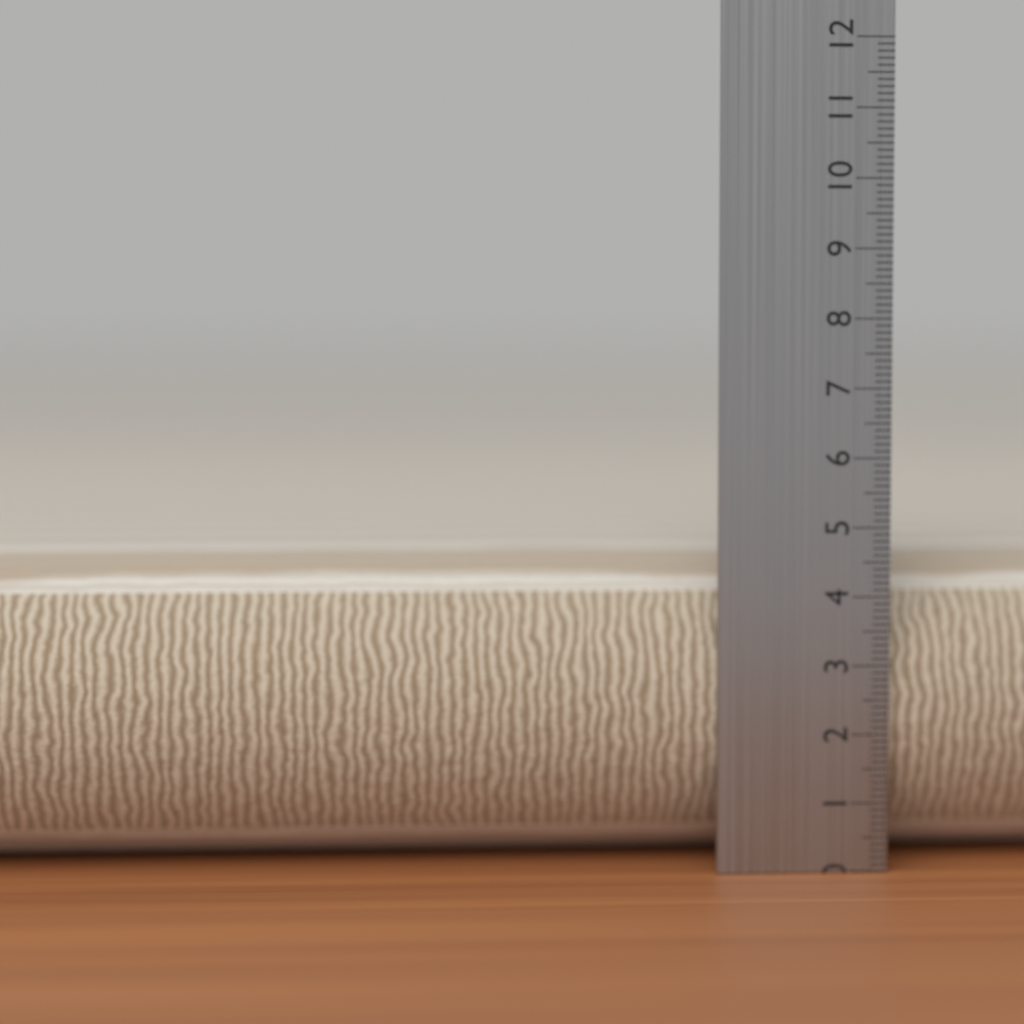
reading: 4.6 cm
